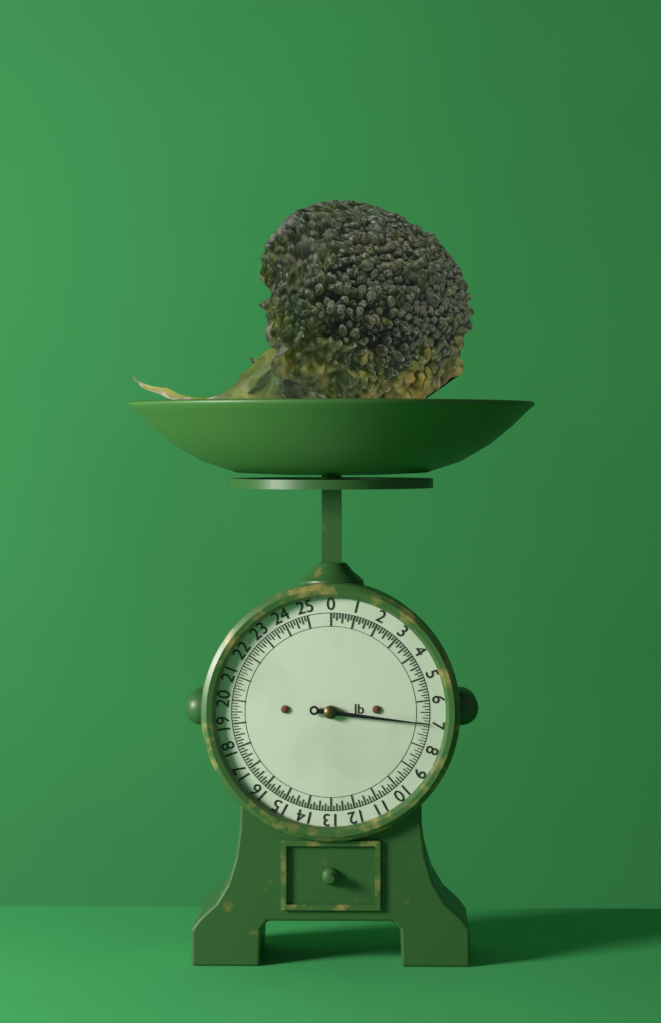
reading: 7.000 lb
